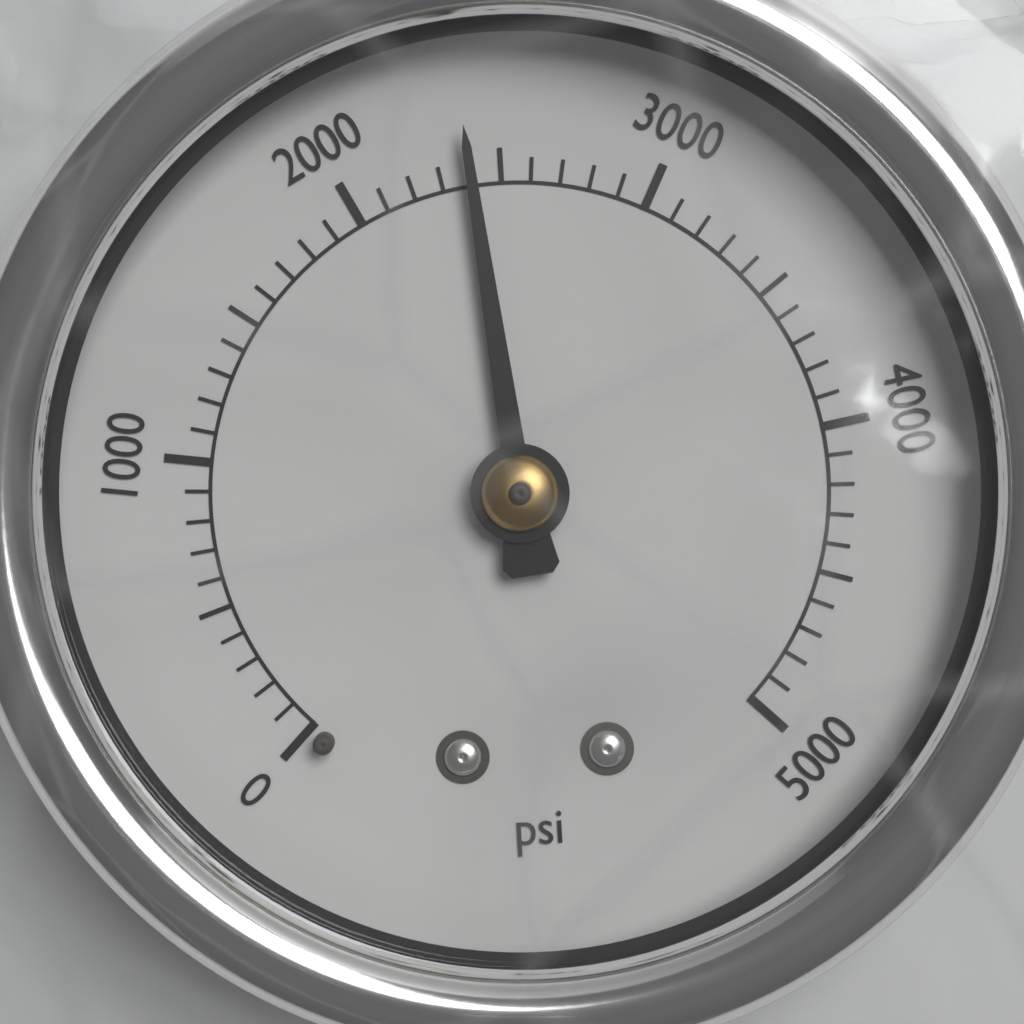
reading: 2400 psi
